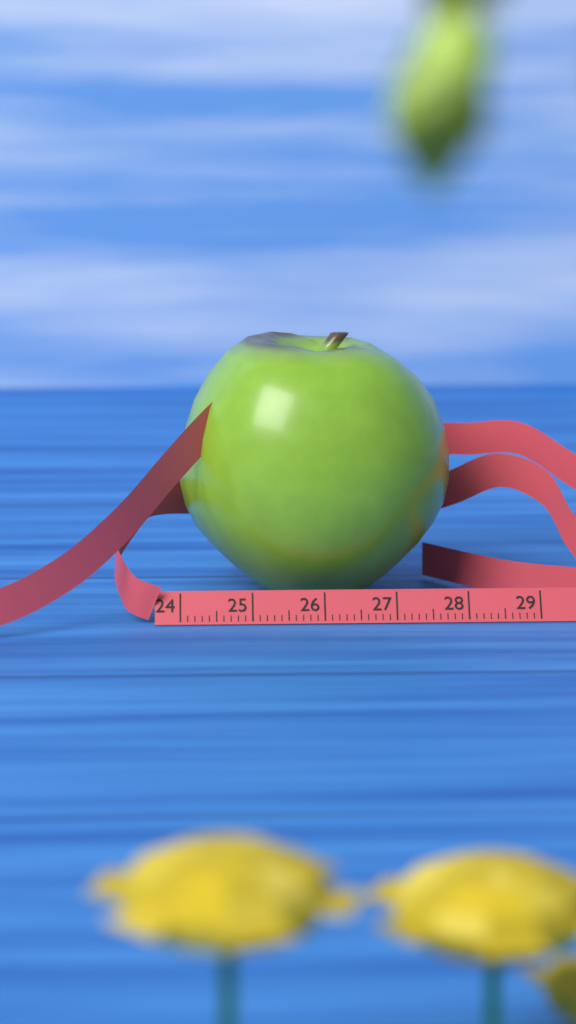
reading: 27.9 cm
